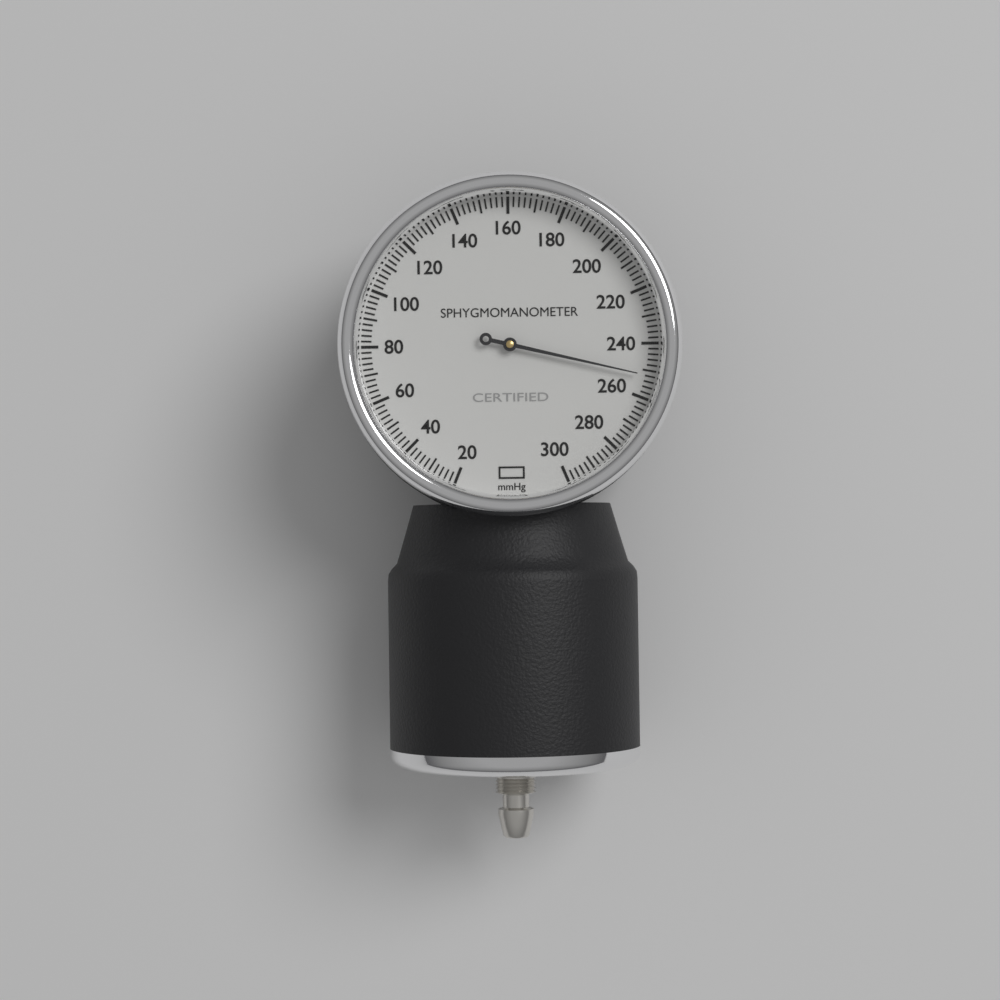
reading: 252 mmHg
